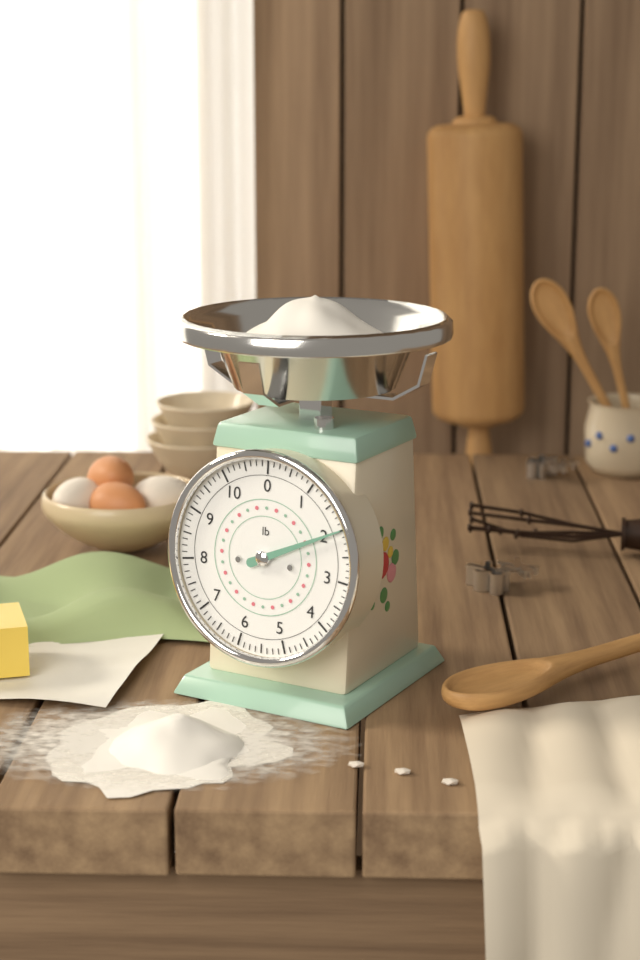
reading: 2.000 lb
